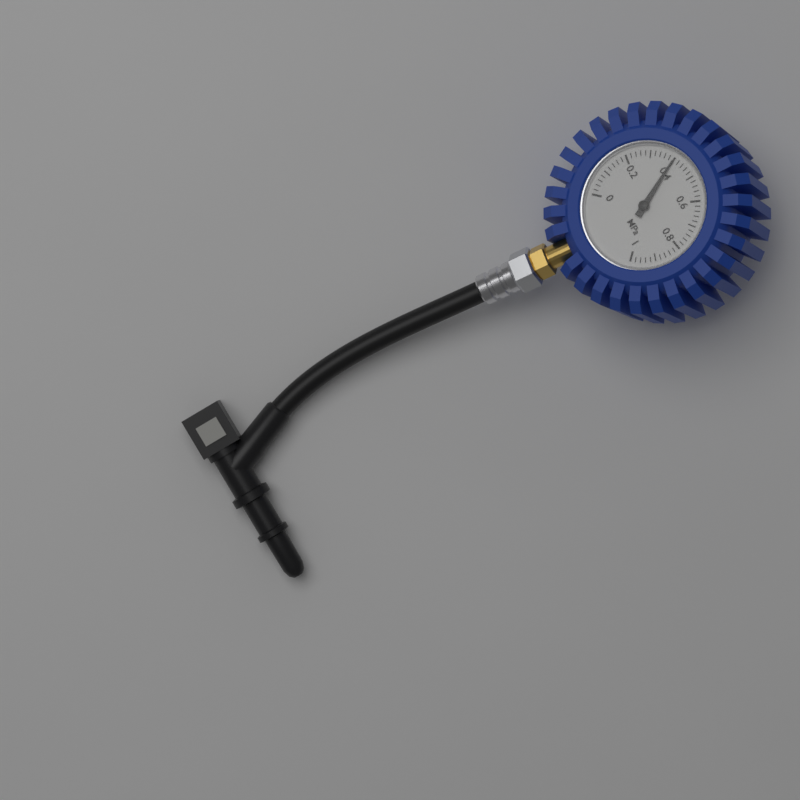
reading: 0.40 MPa
